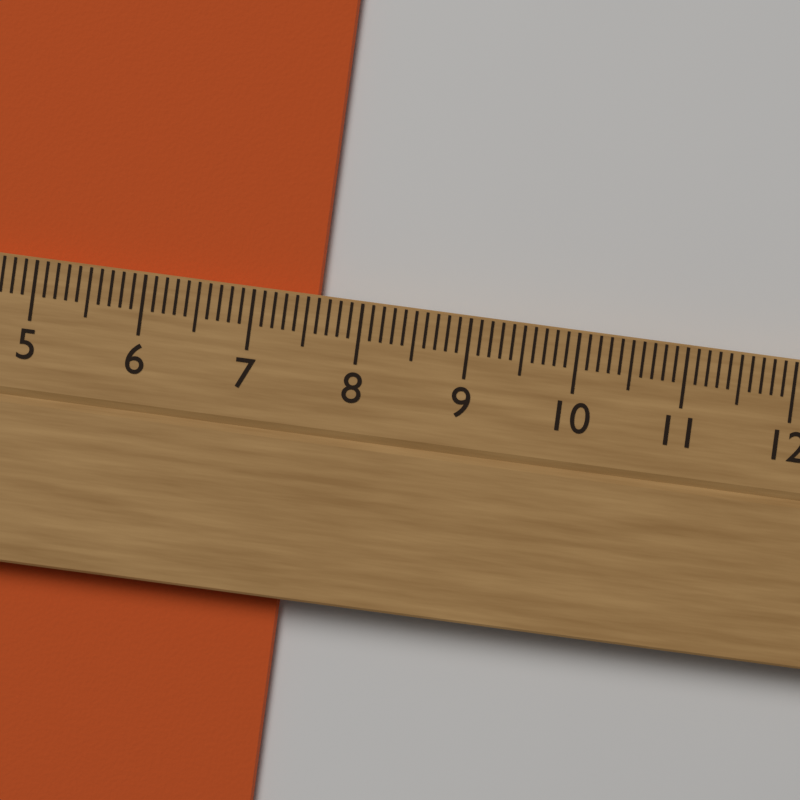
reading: 7.6 cm
